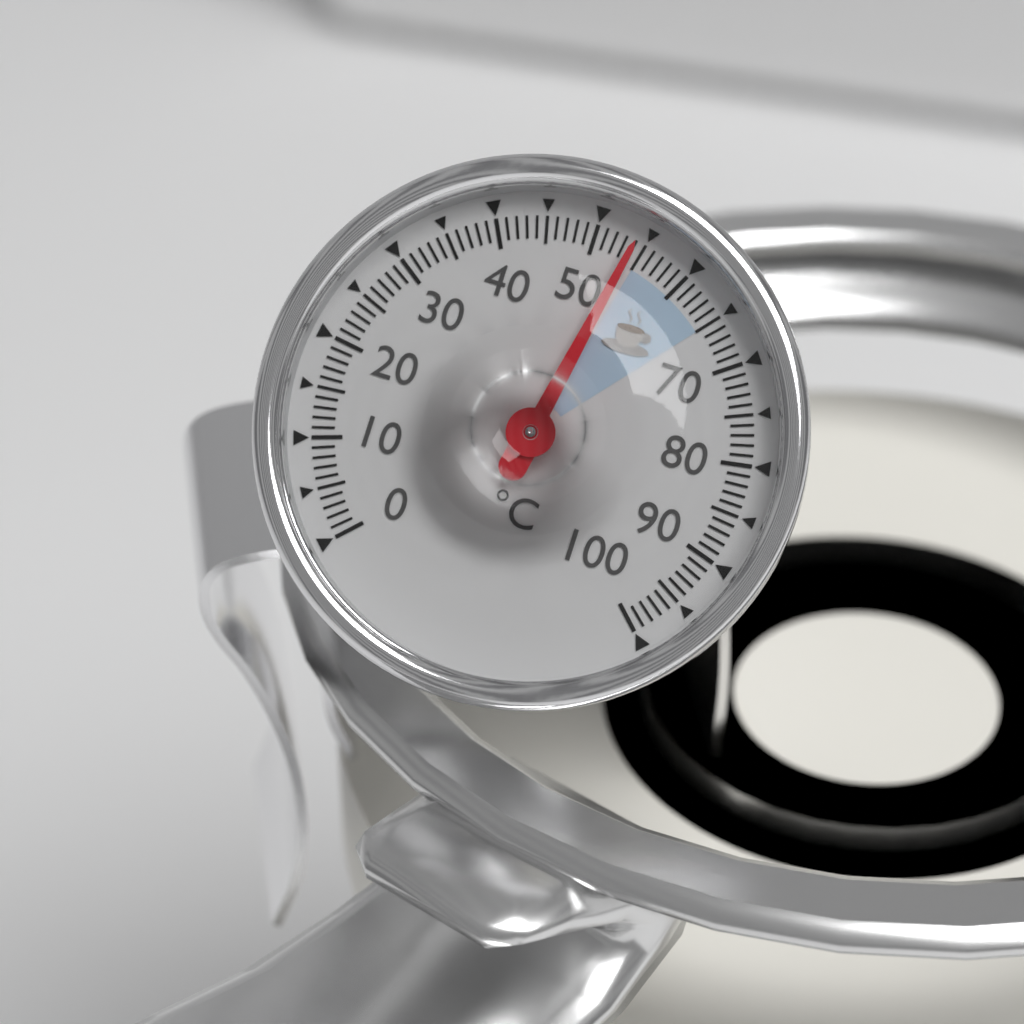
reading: 54 °C
